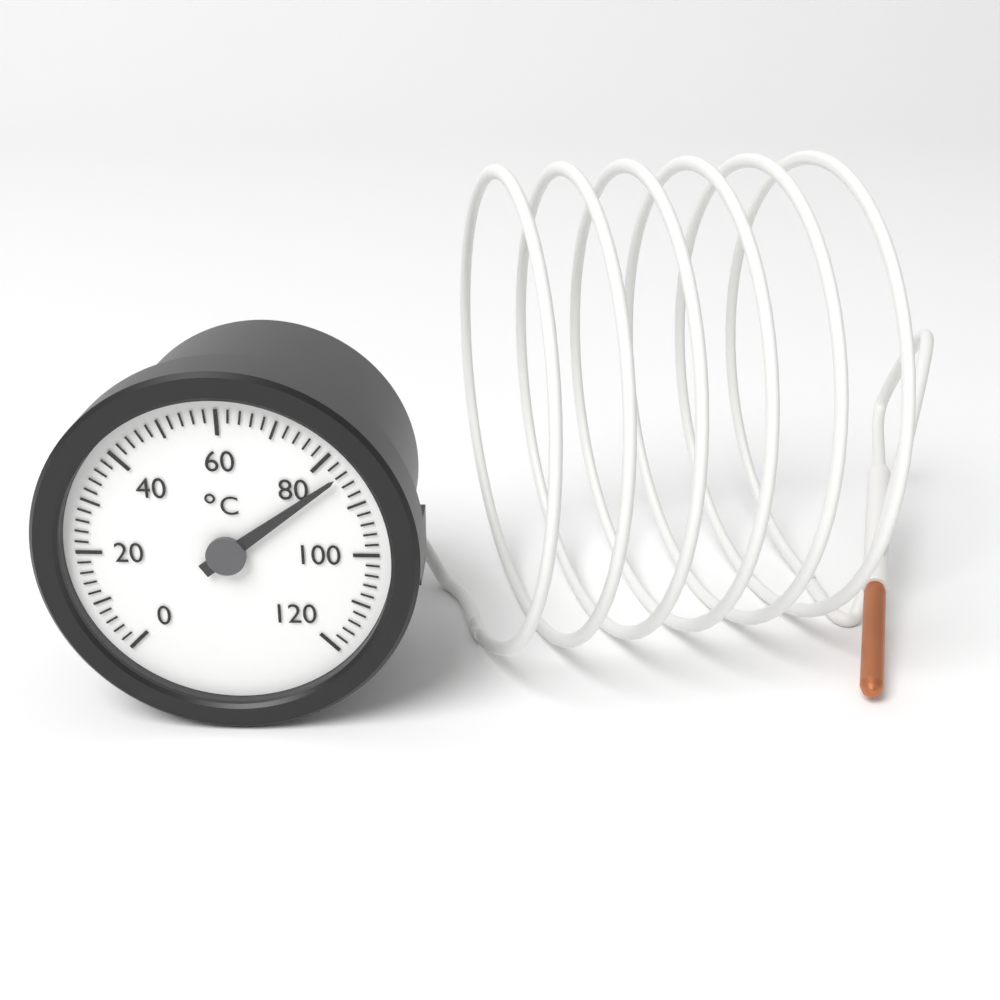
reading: 84 °C
